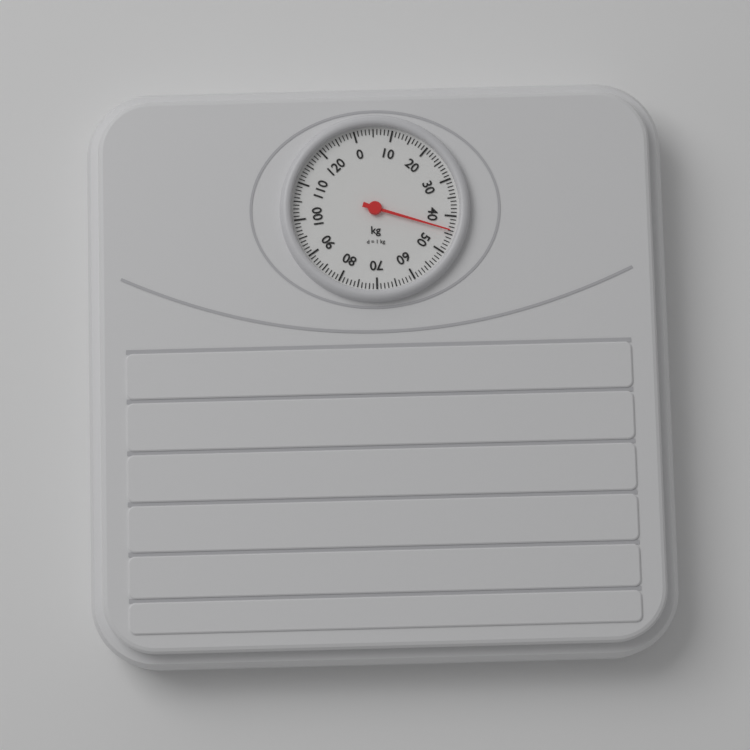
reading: 44 kg
